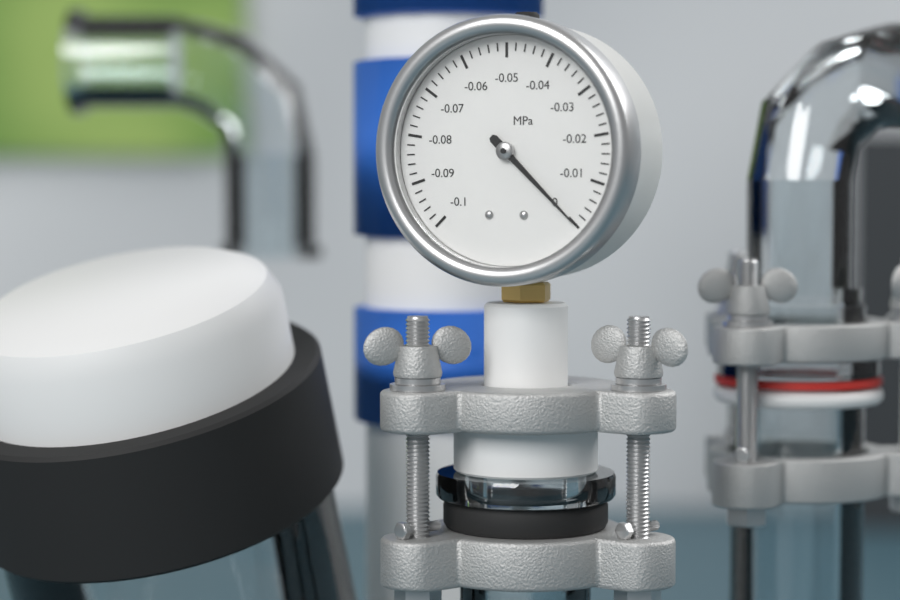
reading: 0.000 MPa
